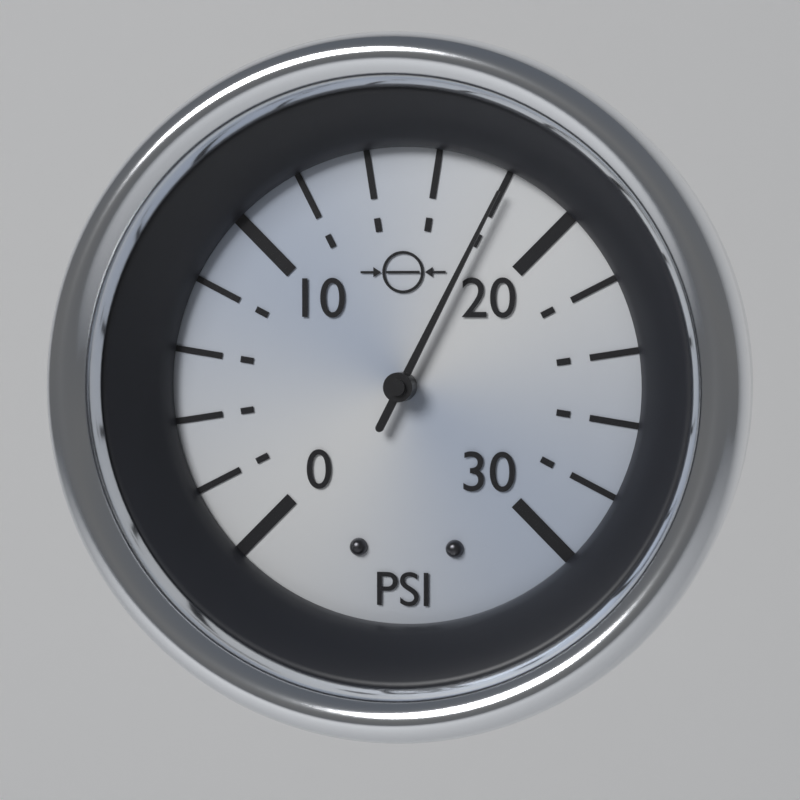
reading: 18 psi
